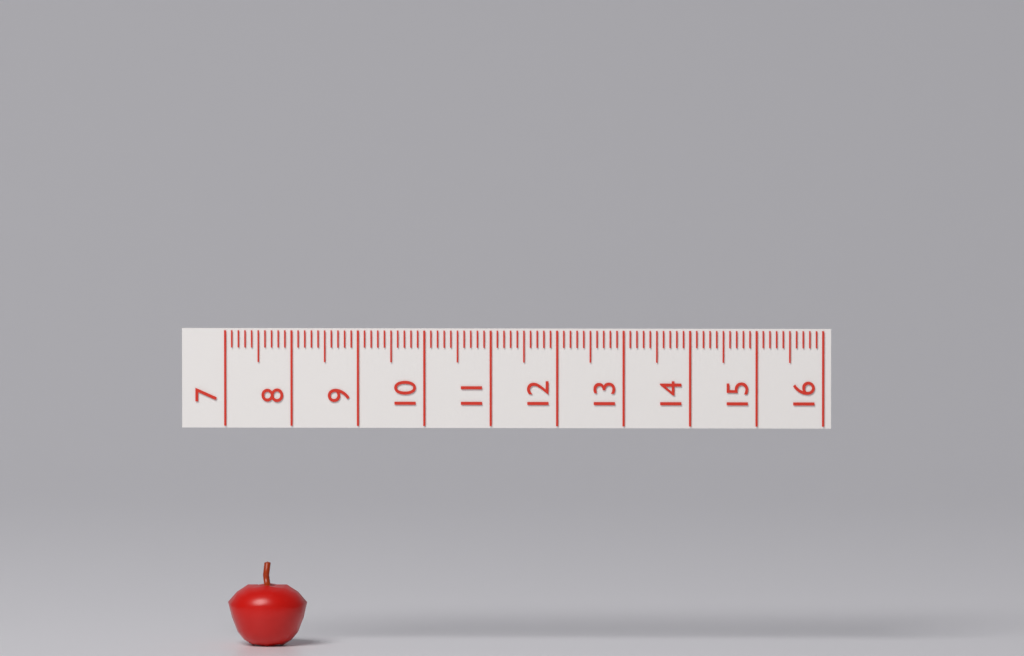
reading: 8.2 (no unit)
